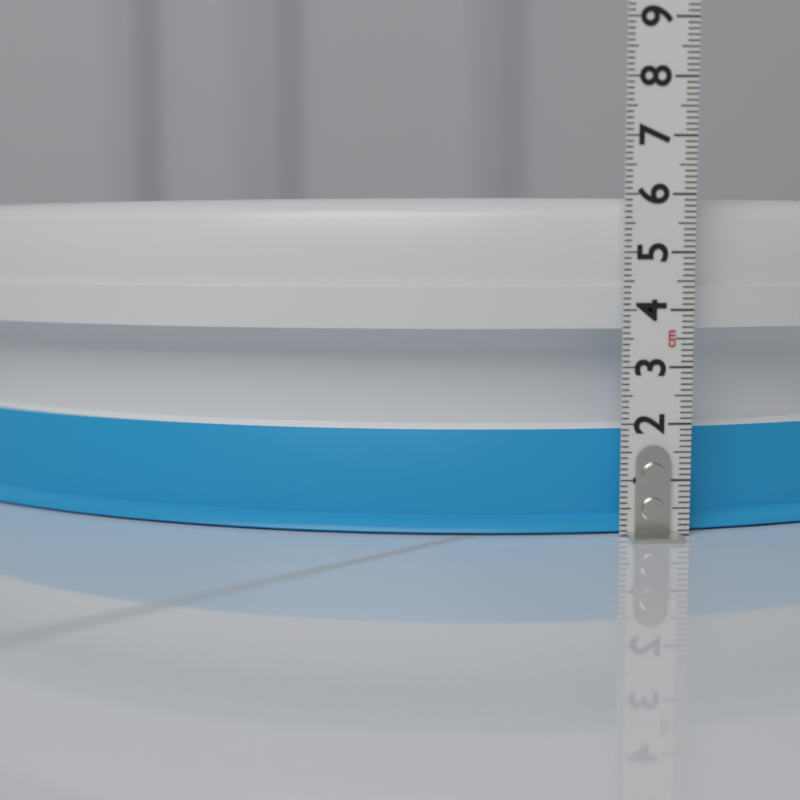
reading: 6.0 cm
